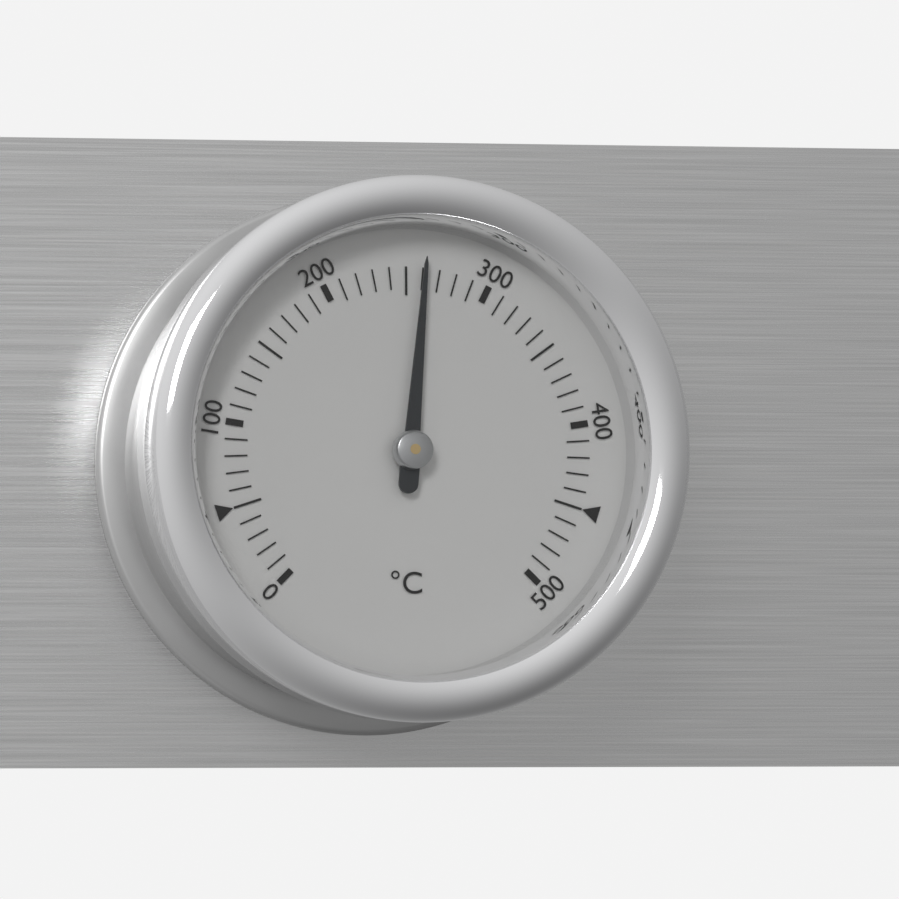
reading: 260 °C
